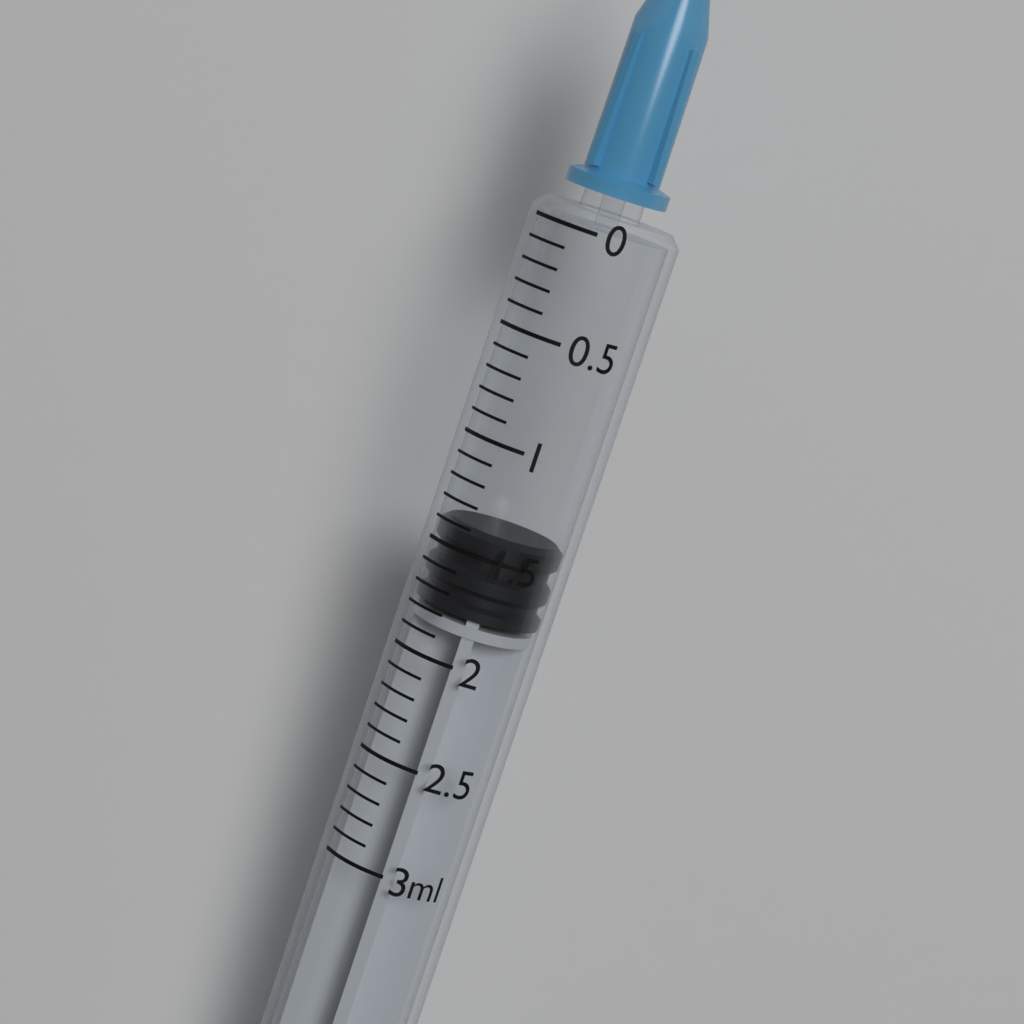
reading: 1.4 ml
